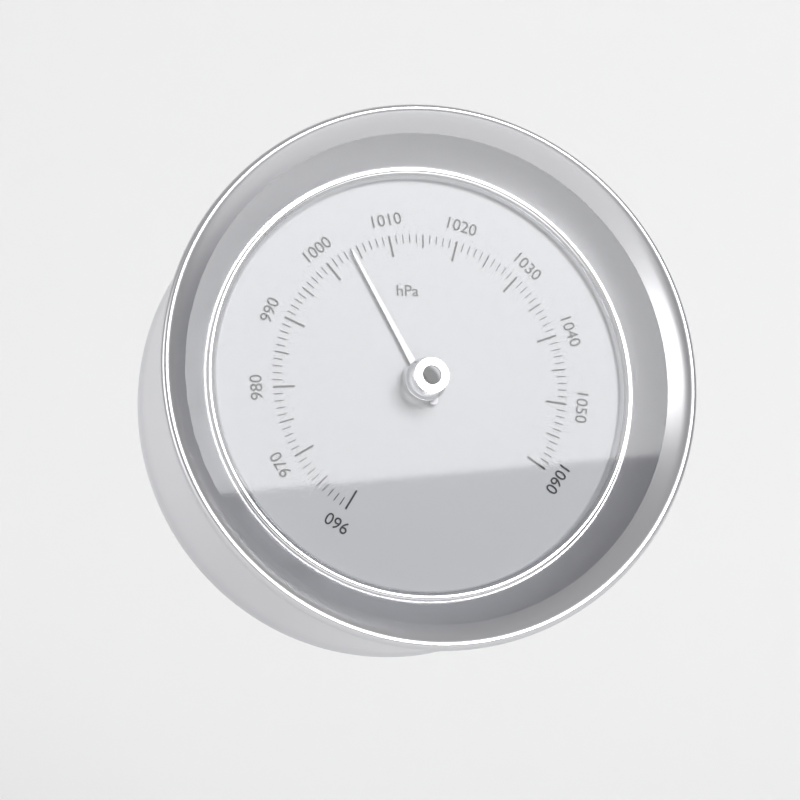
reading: 1004 hPa
